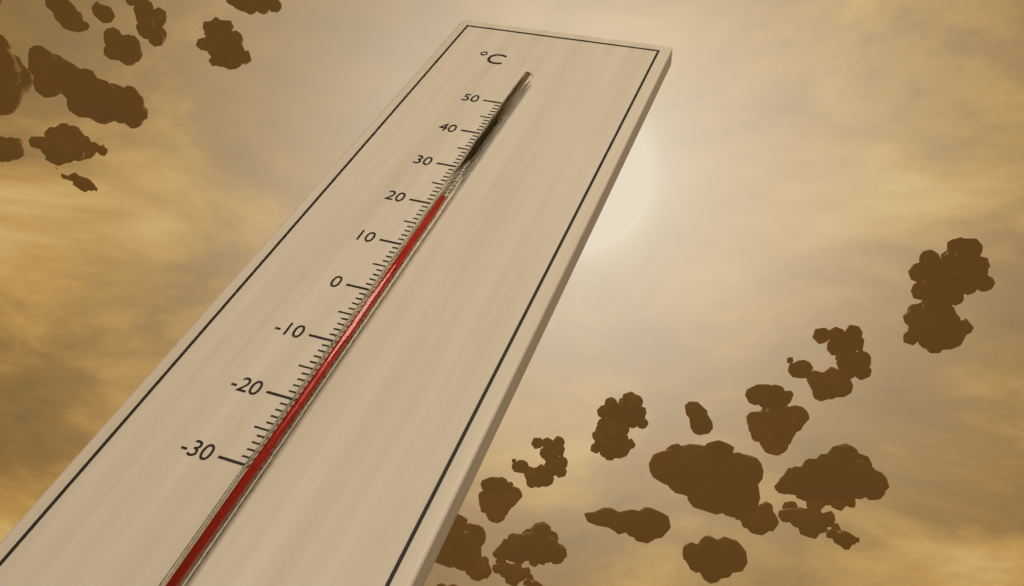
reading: 20 °C
